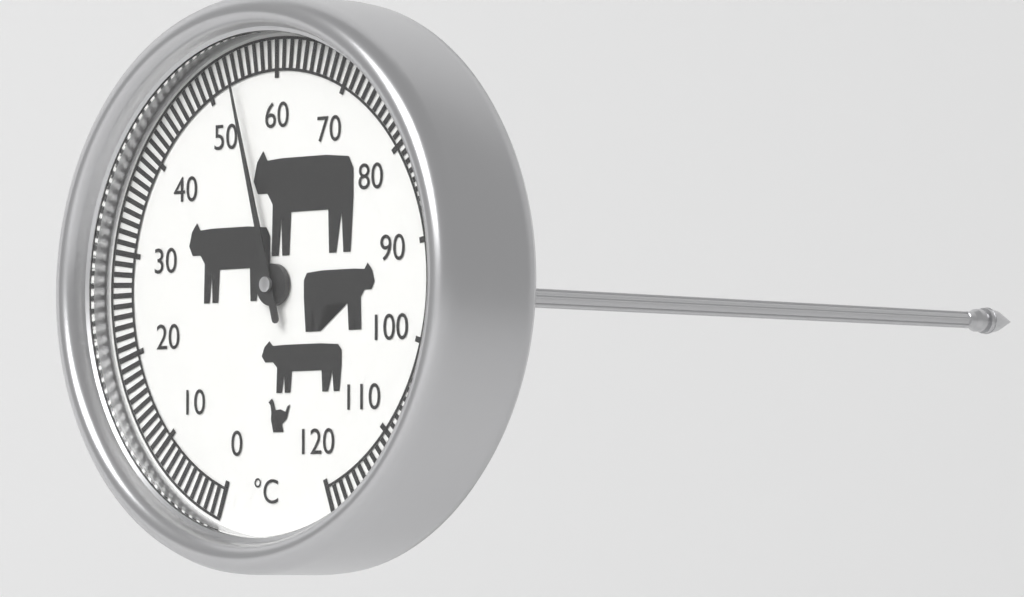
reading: 54 °C
